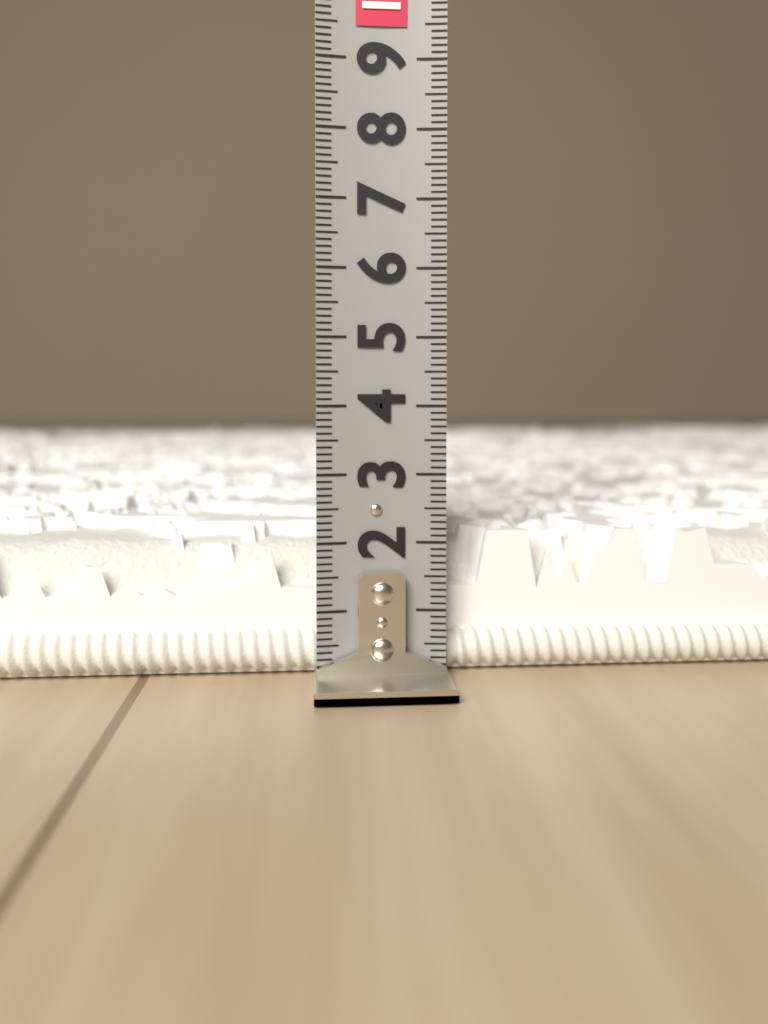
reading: 2.1 (no unit)
